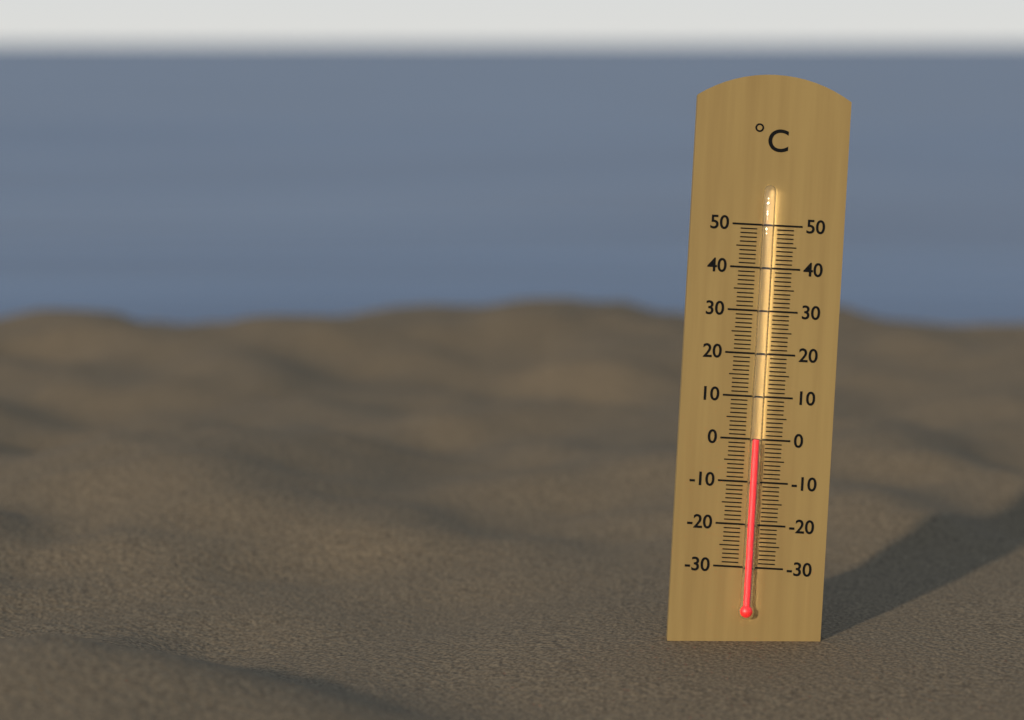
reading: 0 °C
